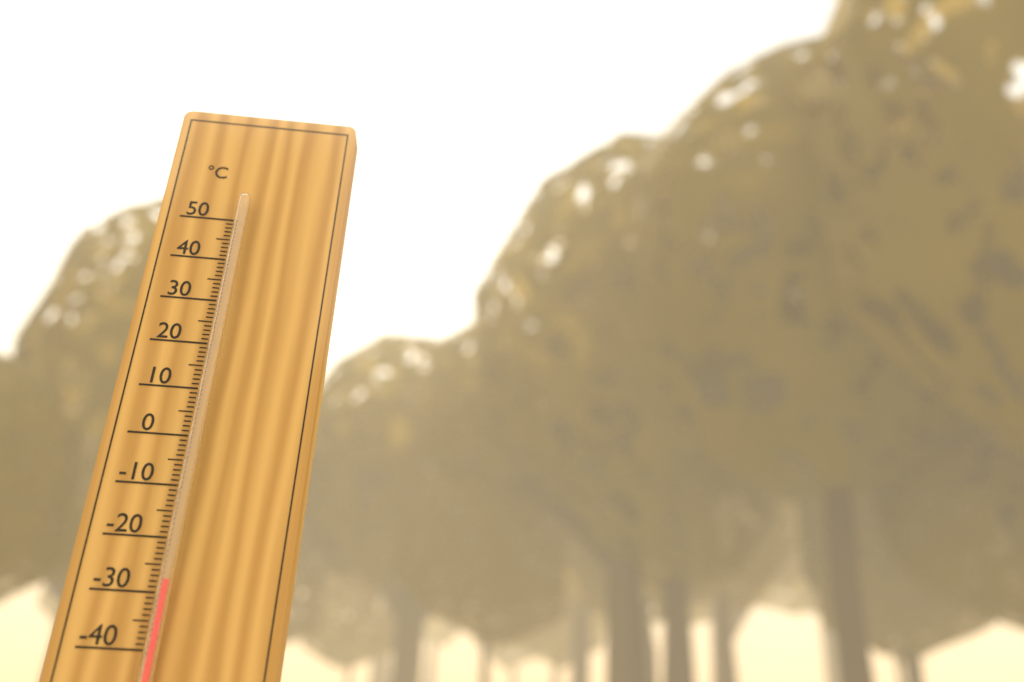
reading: -28 °C
